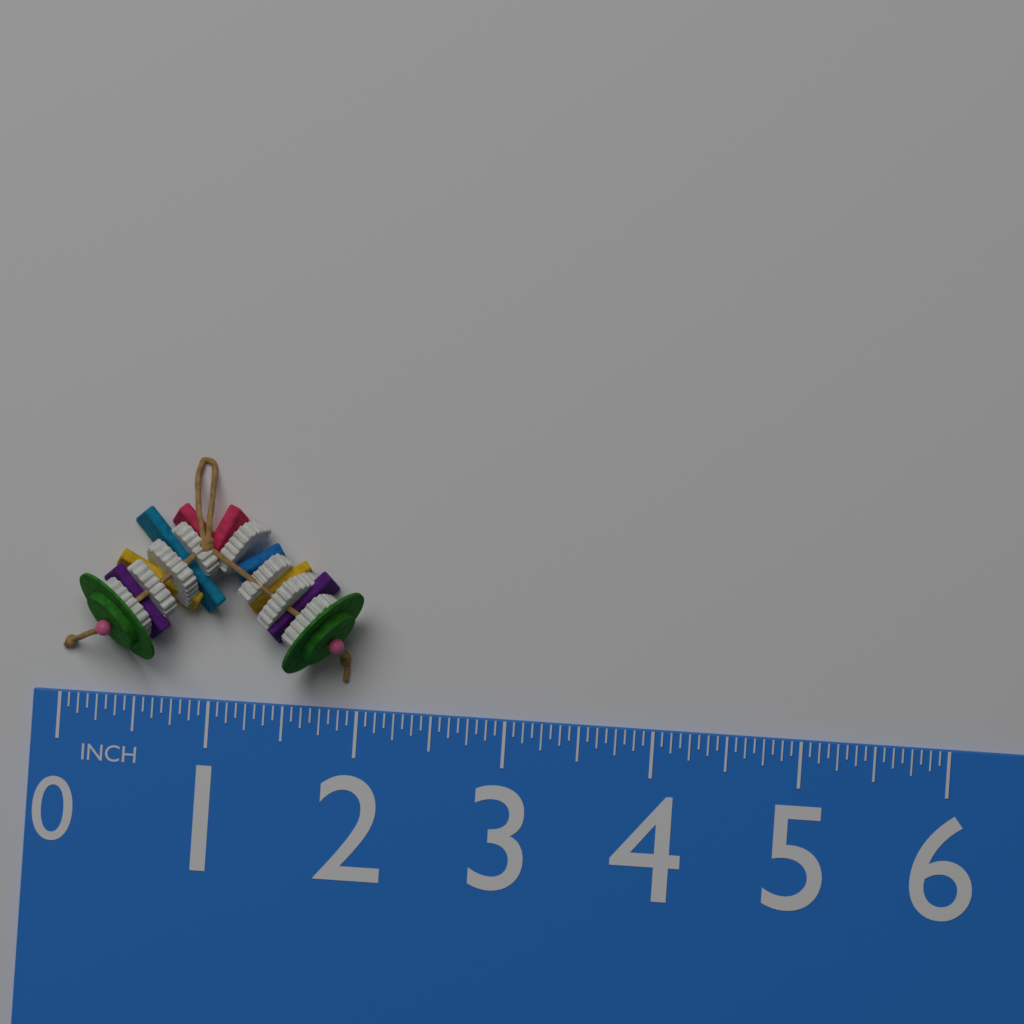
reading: 2.0000 in
